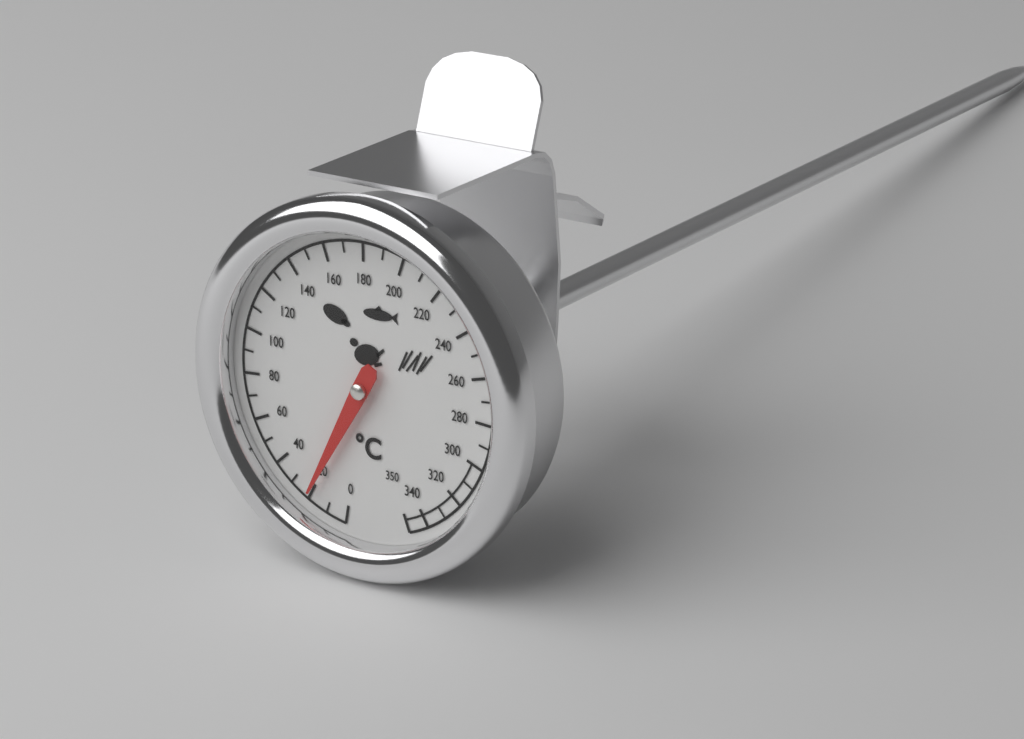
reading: 20 °C
